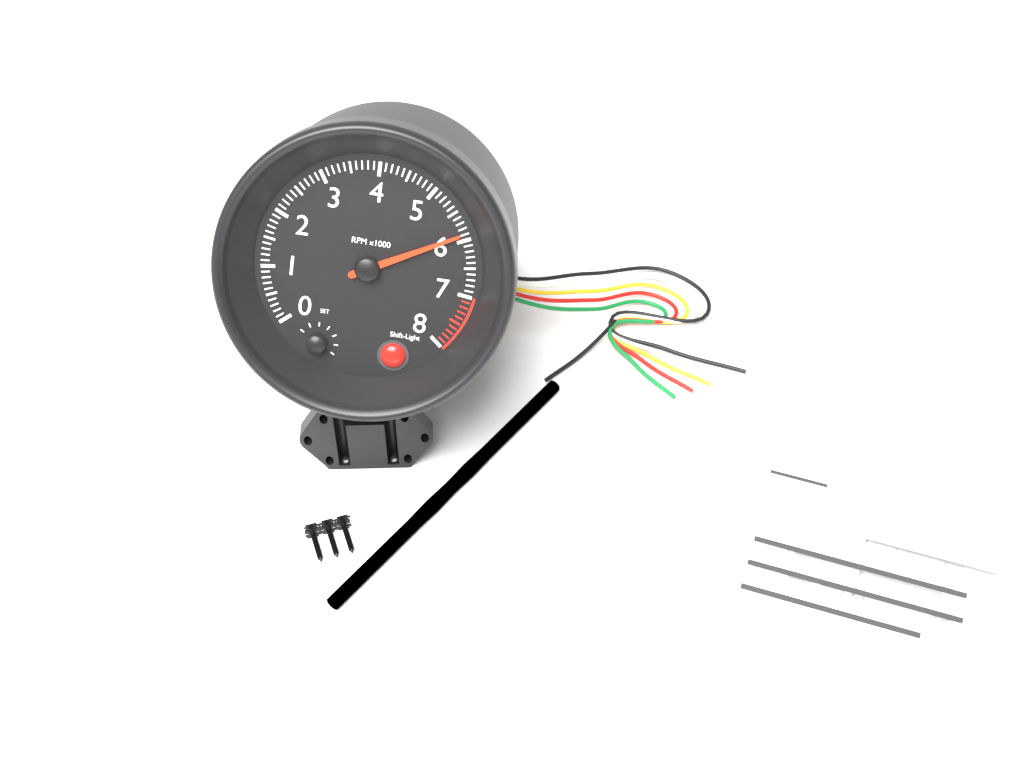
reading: 5900 RPM
